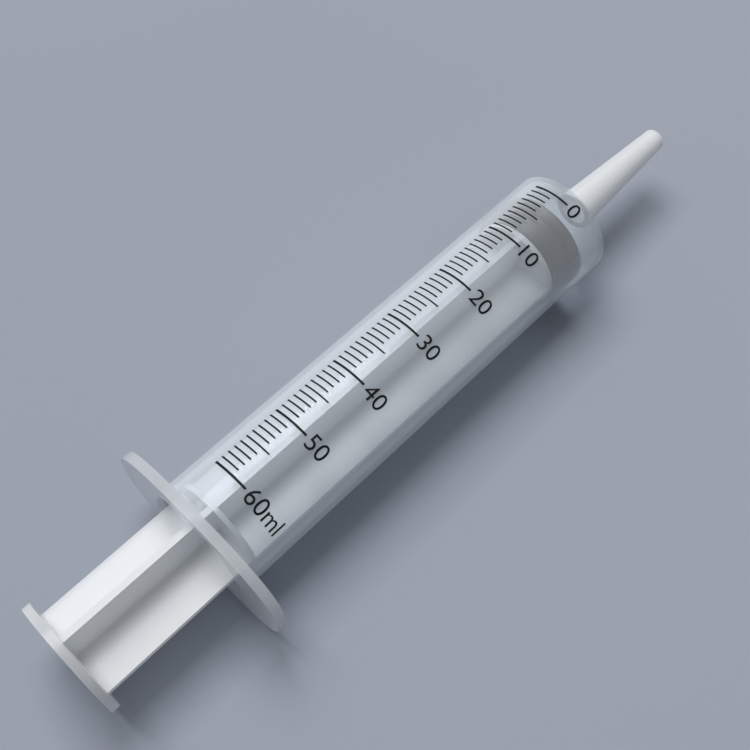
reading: 2 ml
